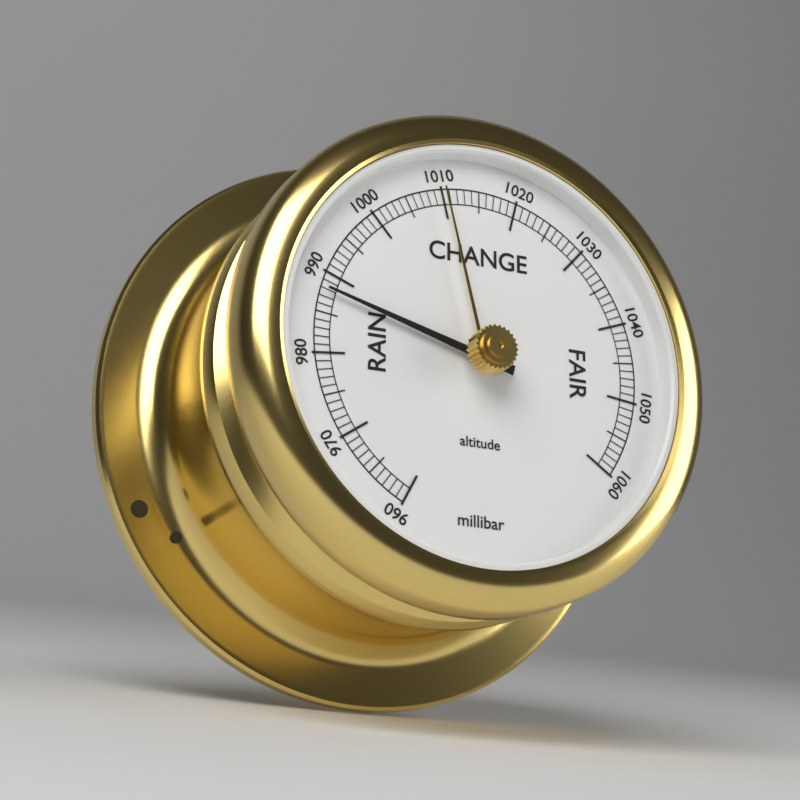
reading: 988 millibar
